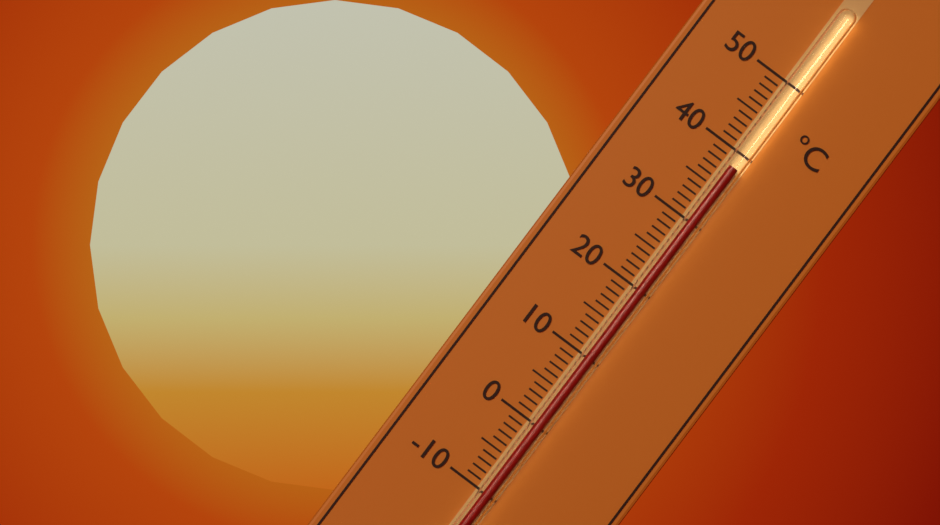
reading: 38 °C
